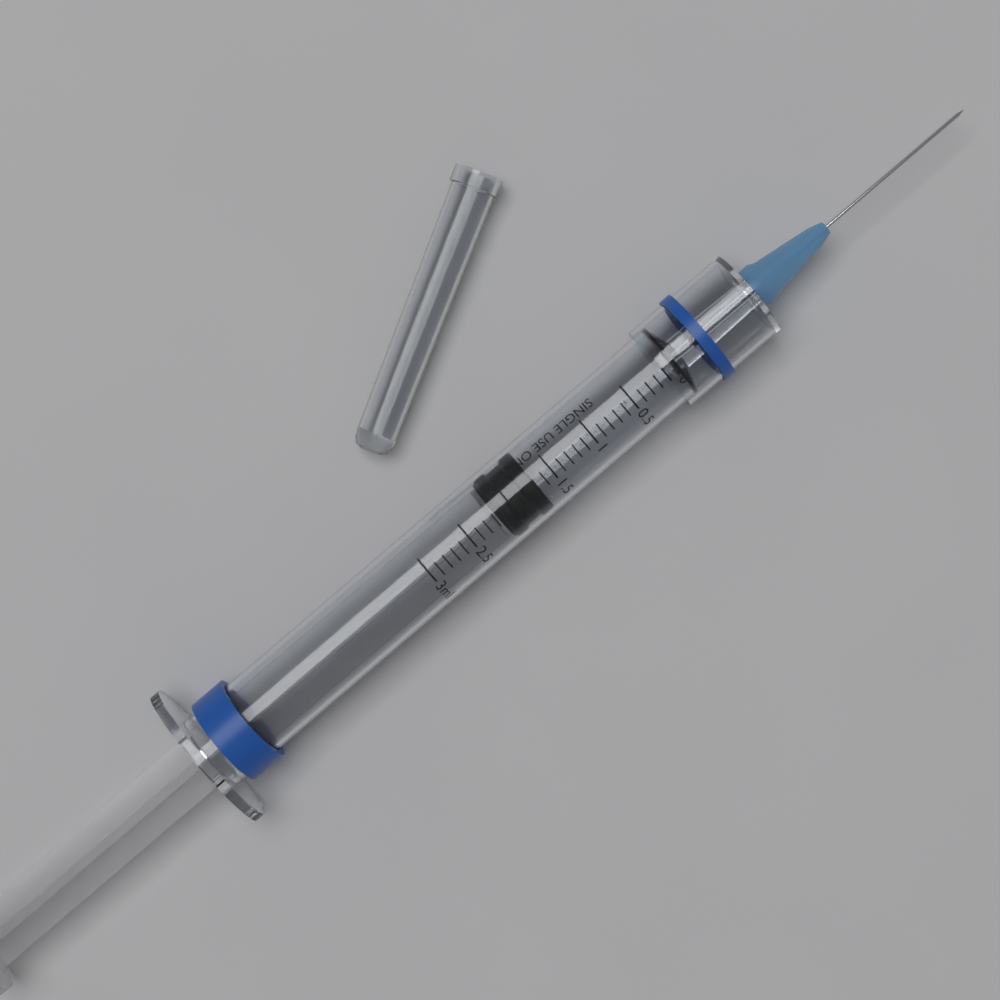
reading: 1.7 ml
